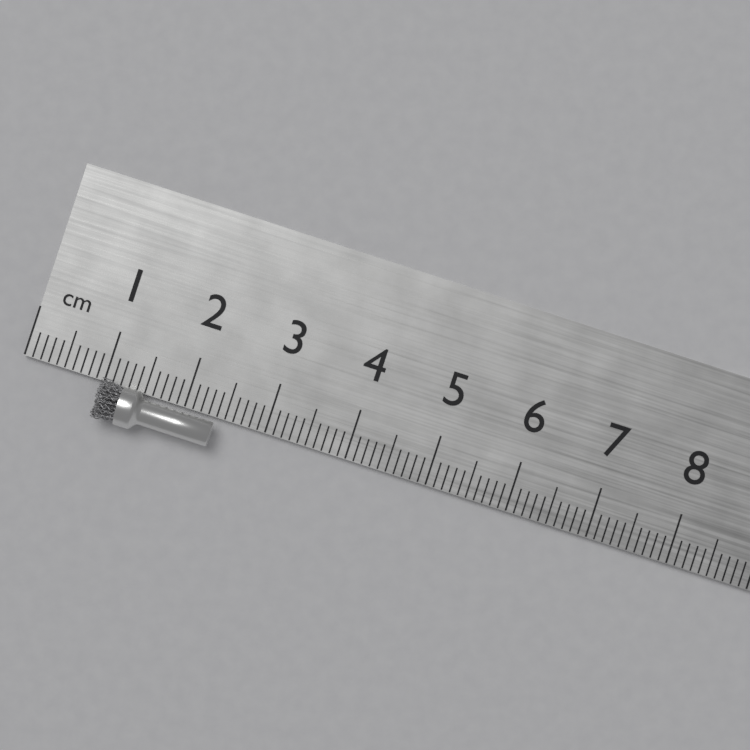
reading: 2.4 cm
